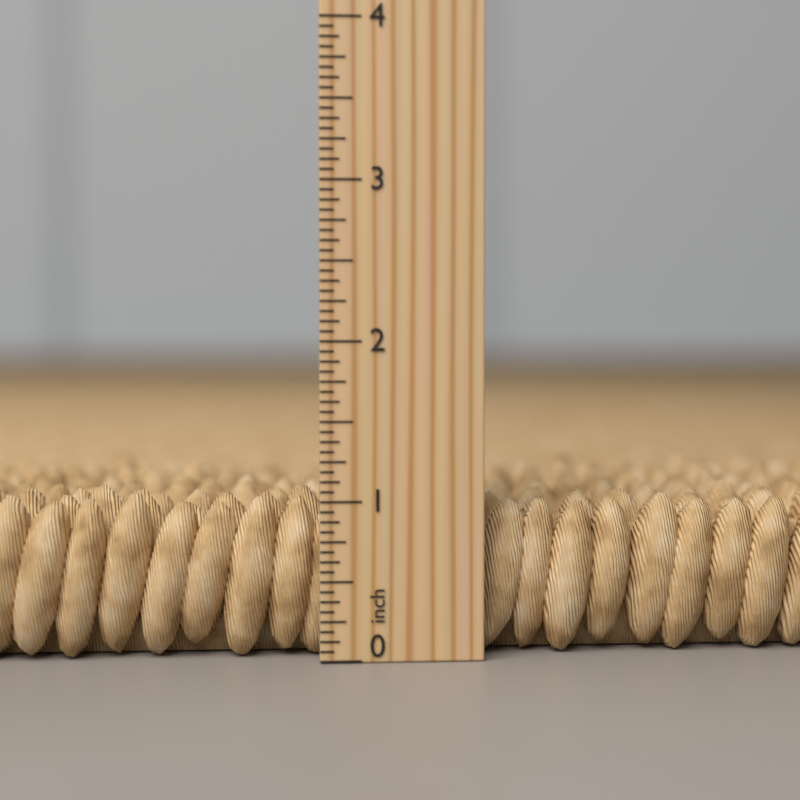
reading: 1.0625 inch
